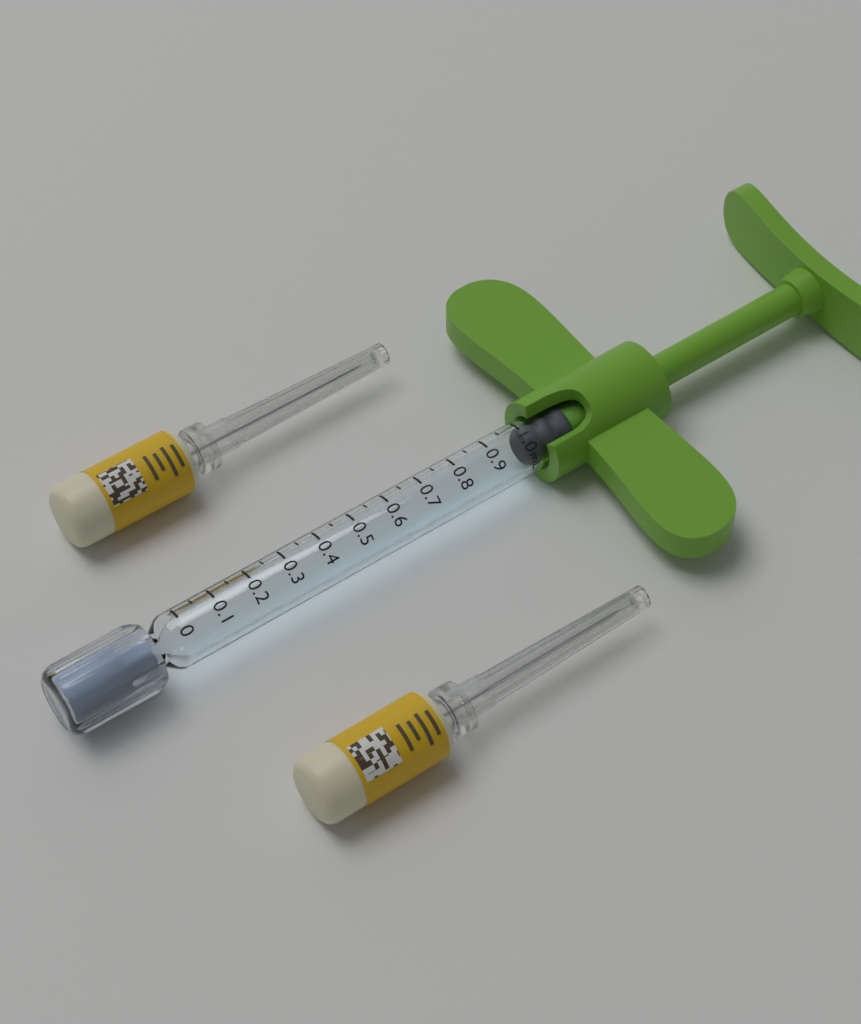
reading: 1.00 mL
